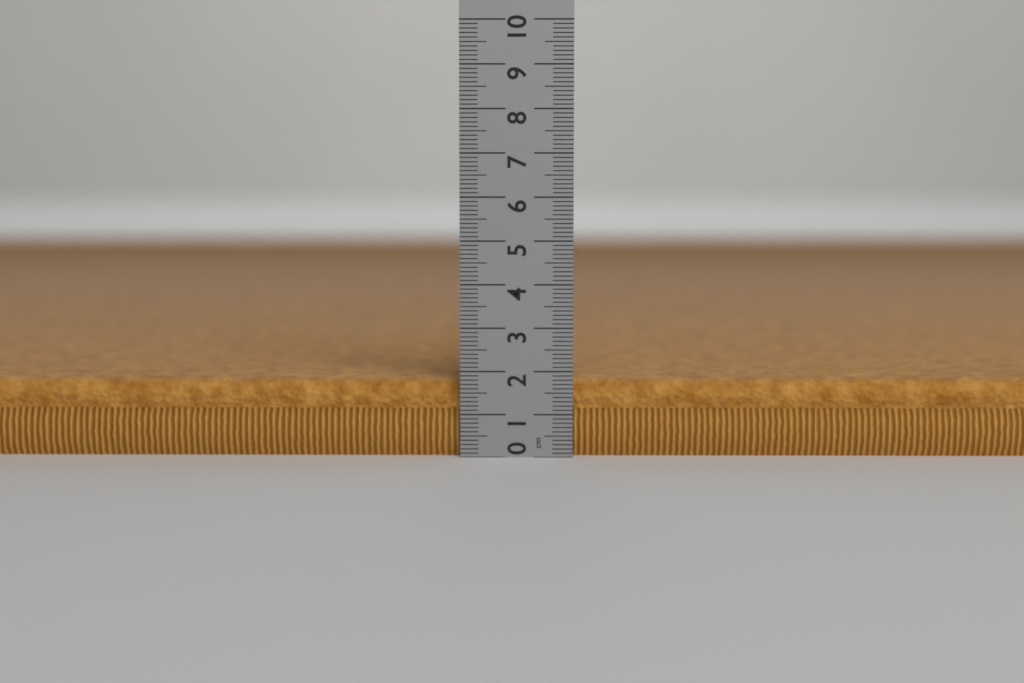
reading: 1.8 cm
